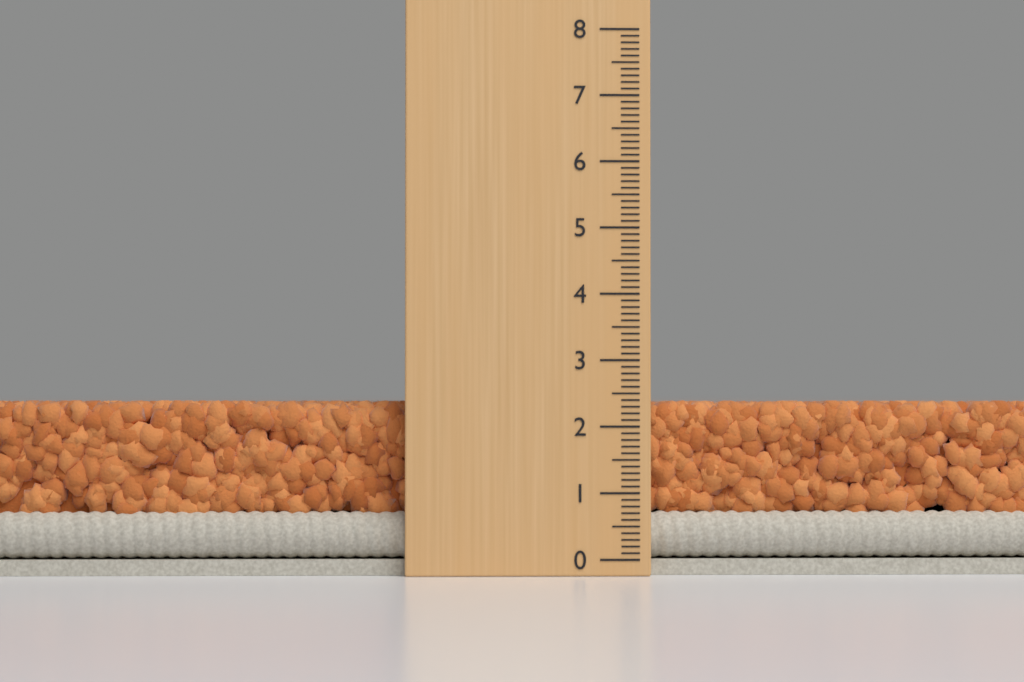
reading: 2.4 (no unit)
